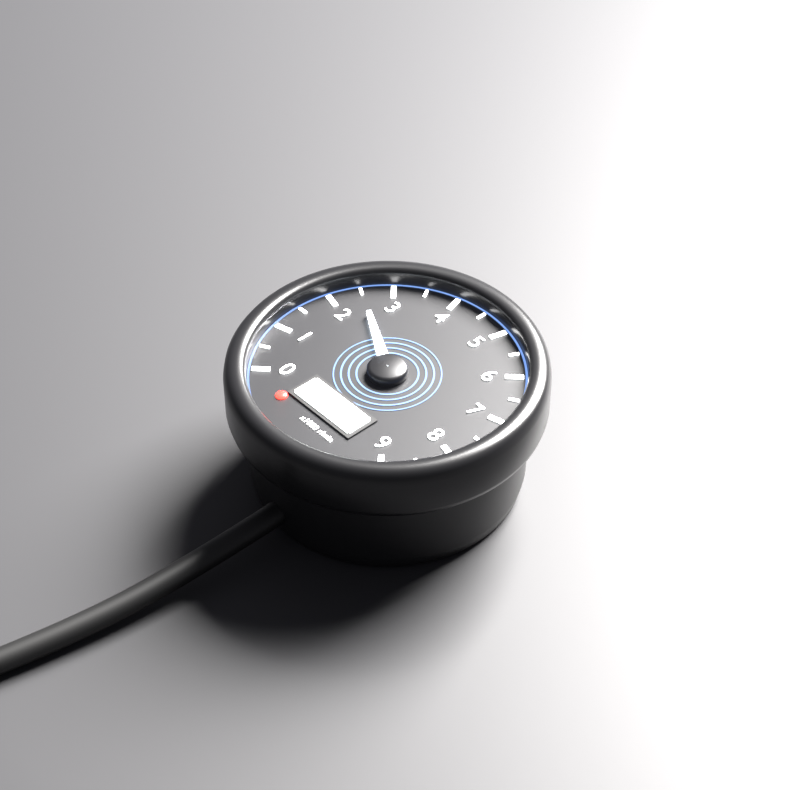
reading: 2.5 x1000 r/min
